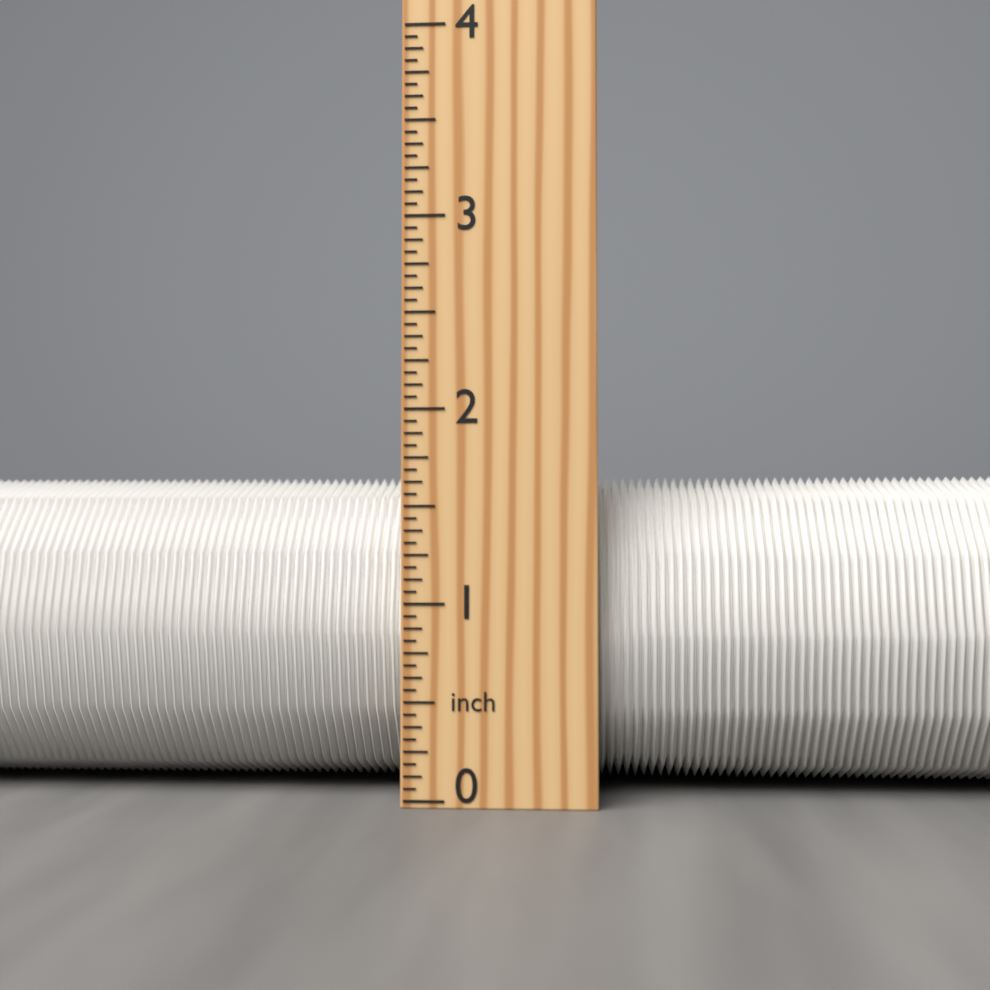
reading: 1.6875 inch
